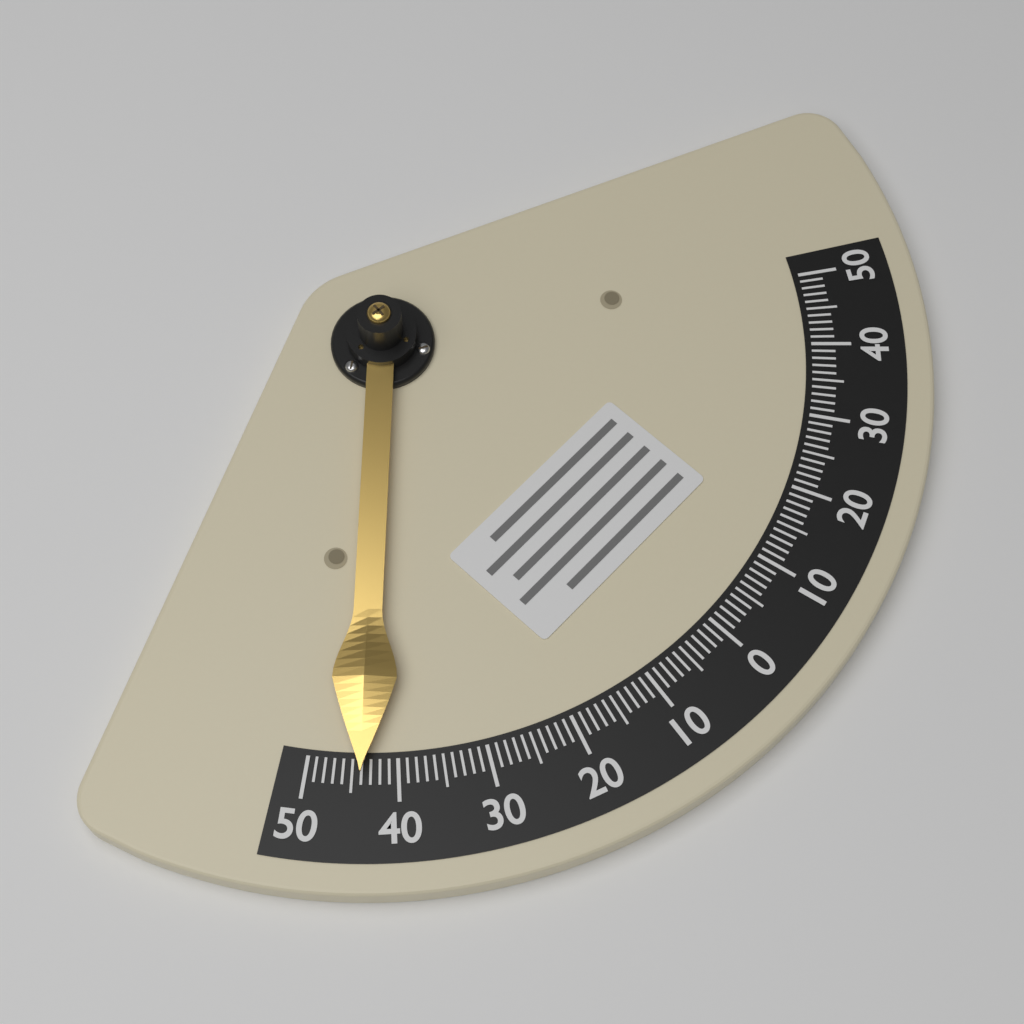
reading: -44 (no unit)
